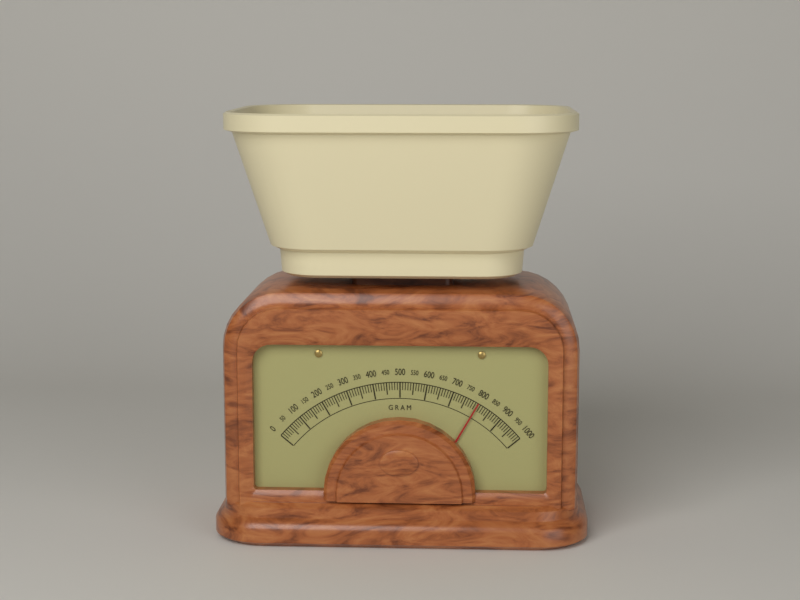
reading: 800 g
